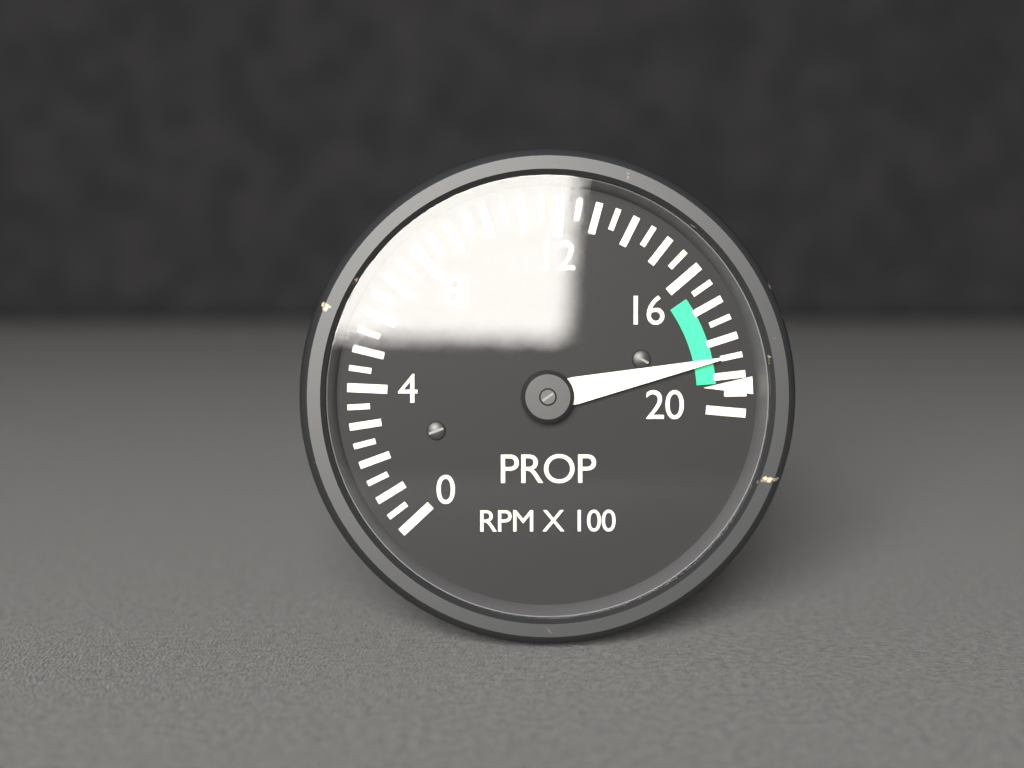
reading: 18.5 RPM X 100
